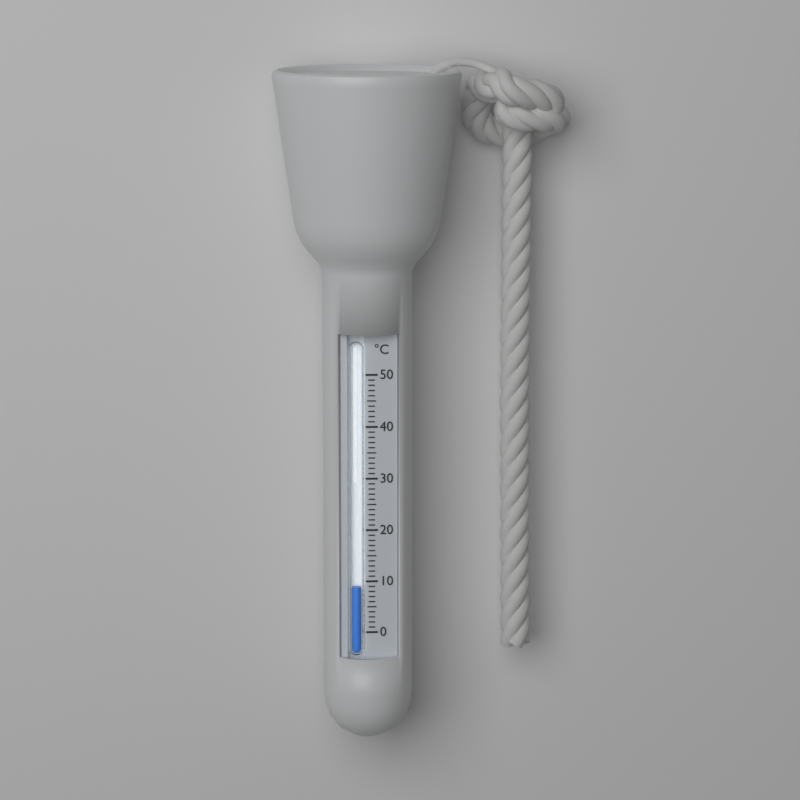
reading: 9 °C
